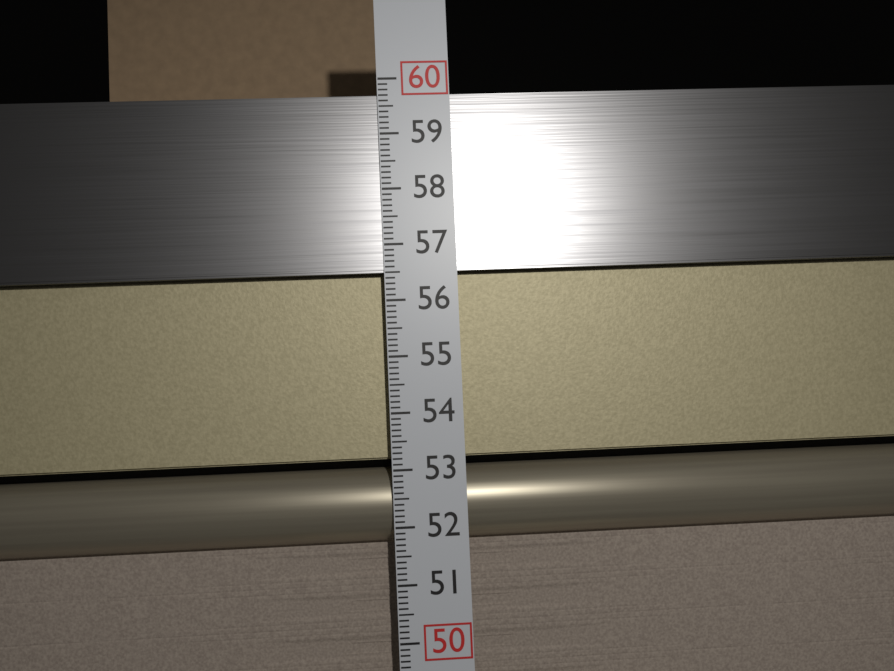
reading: 59.7 (no unit)
